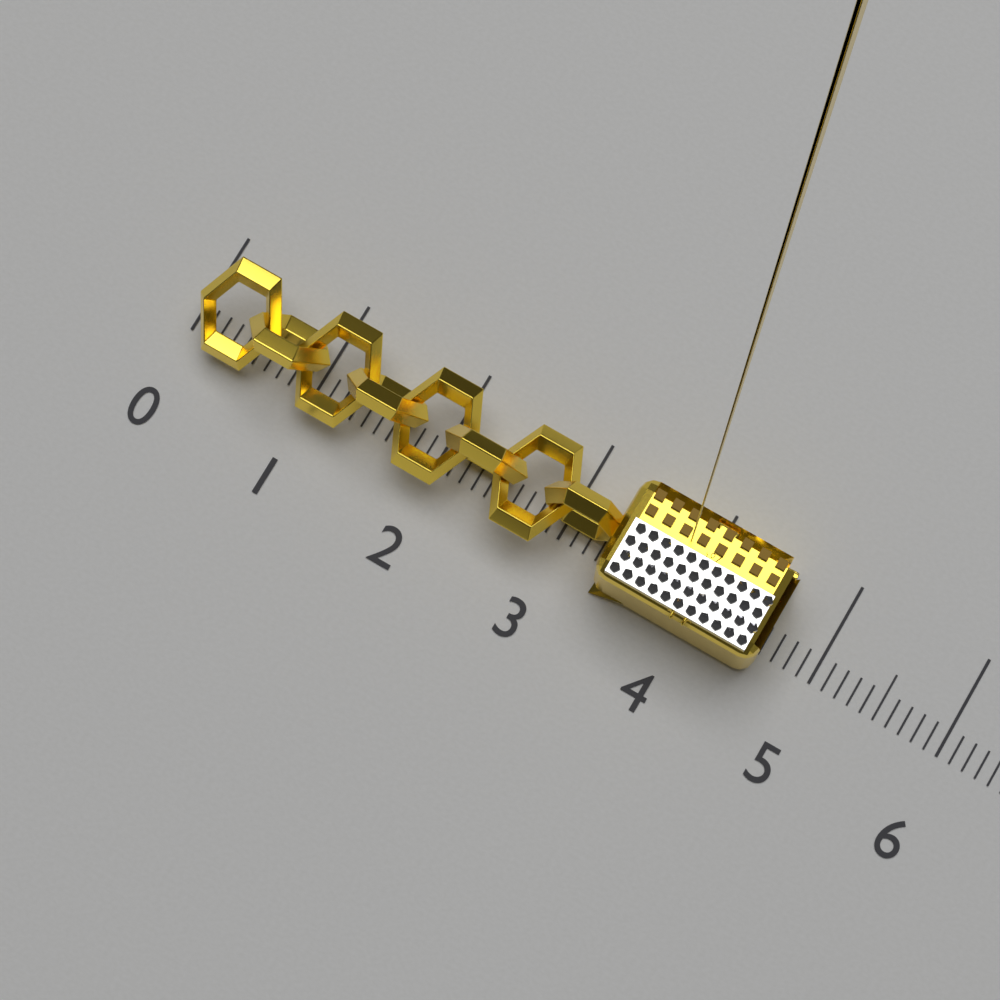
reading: 4.6 (no unit)
